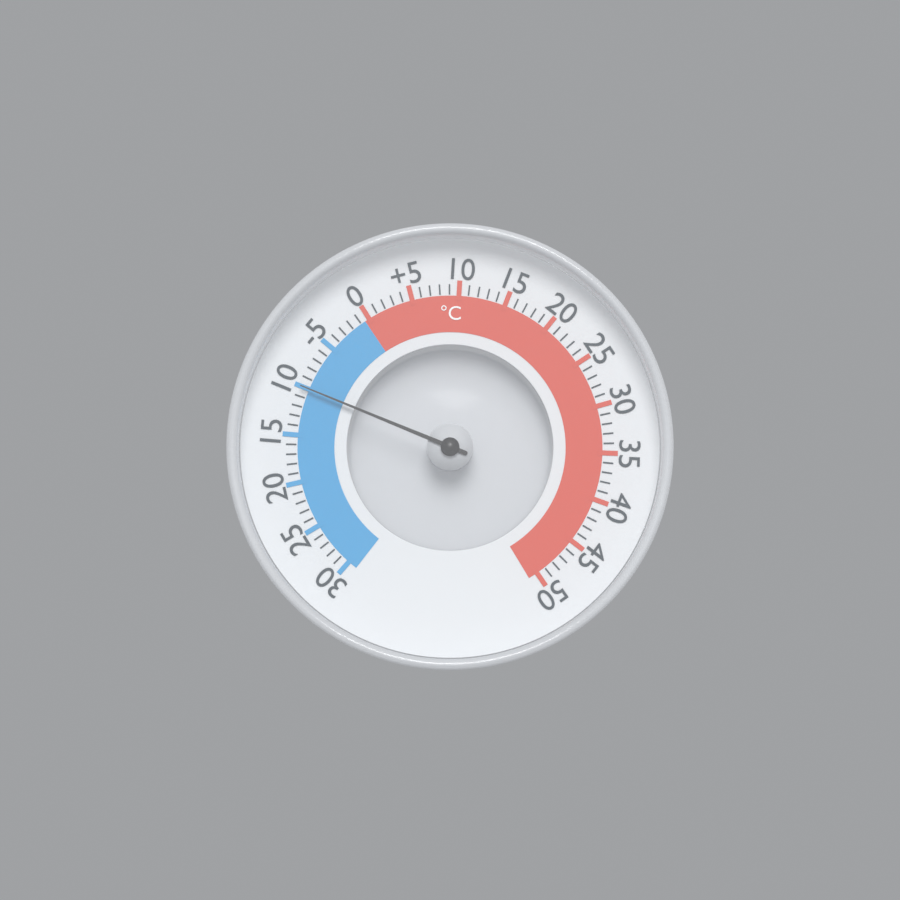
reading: -10 °C
